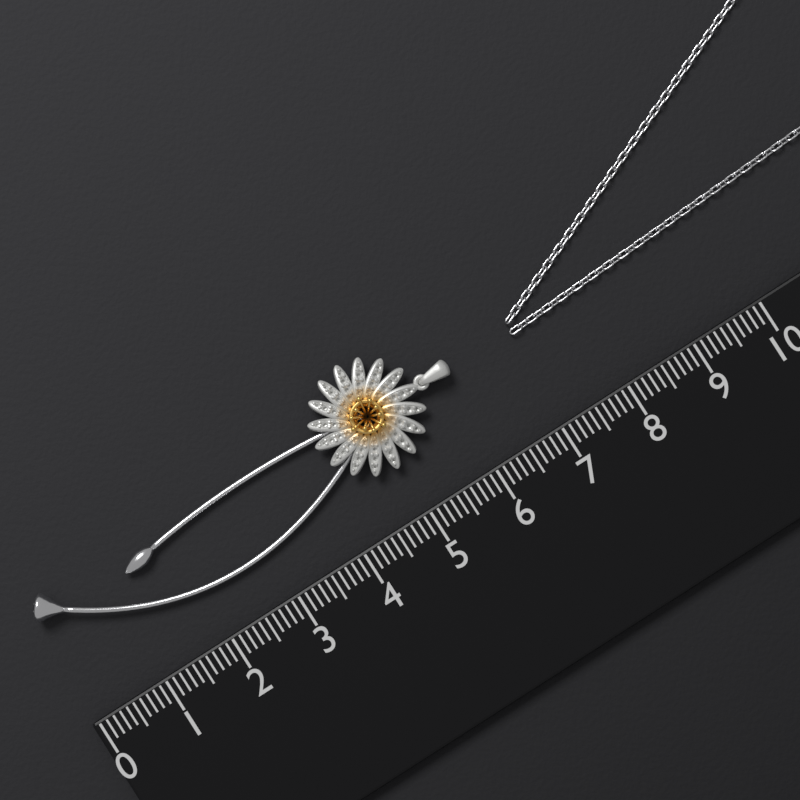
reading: 6.2 (no unit)
